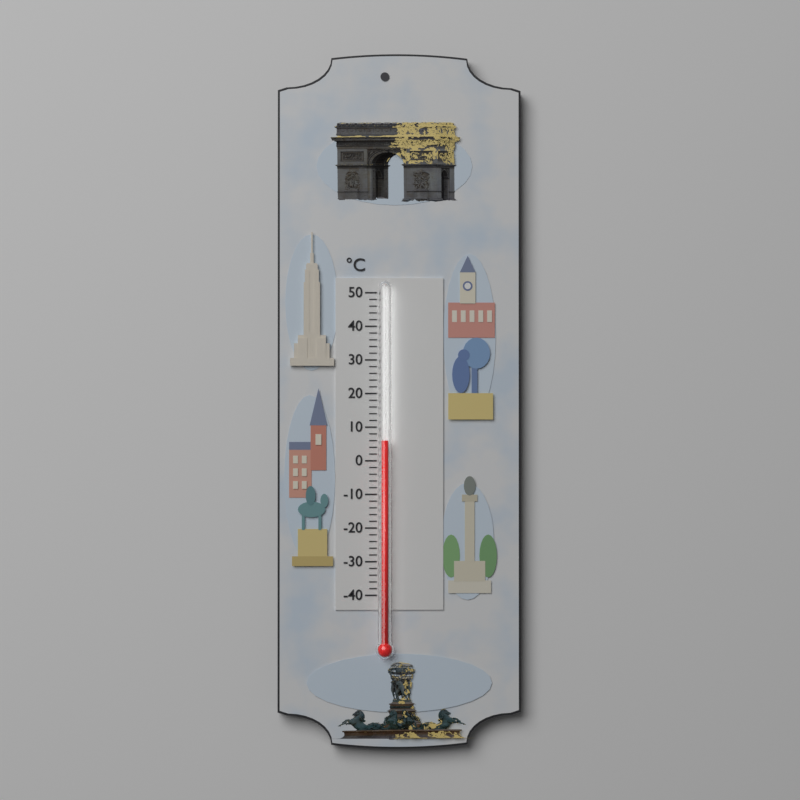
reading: 6 °C
